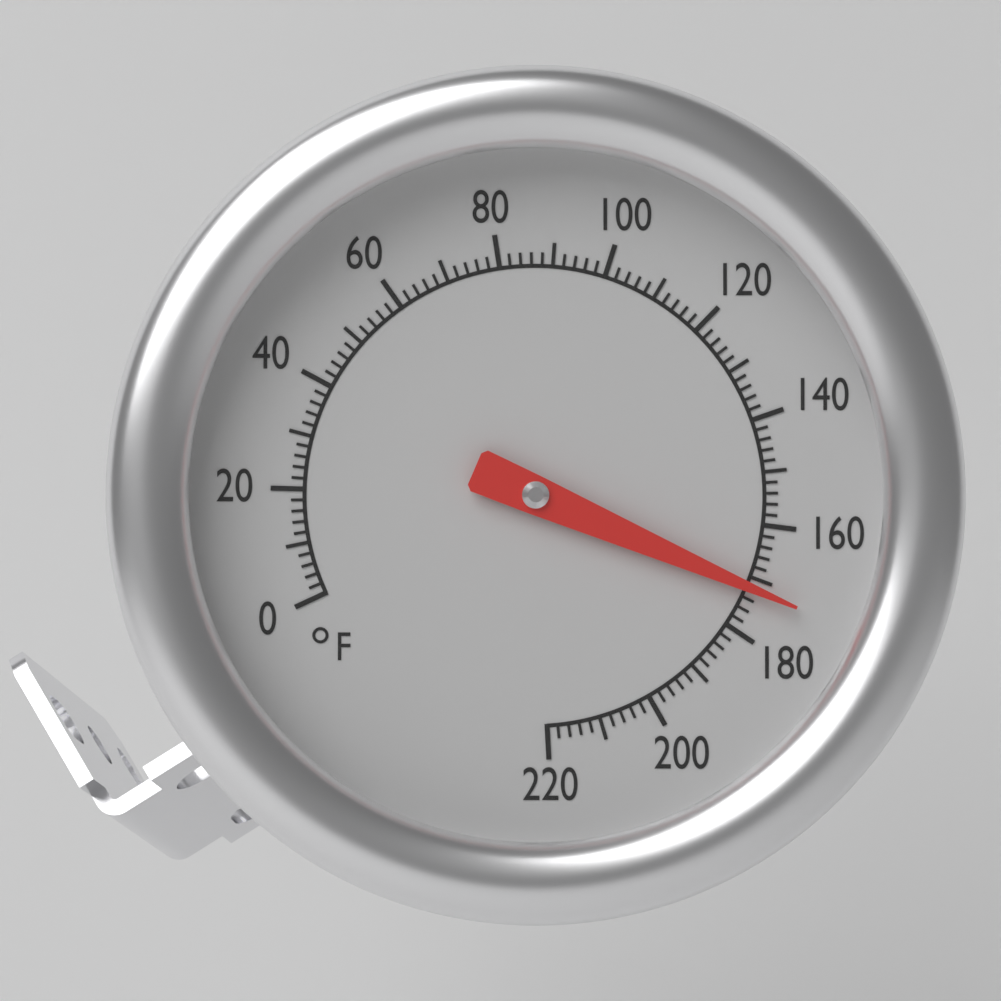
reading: 172 °F
